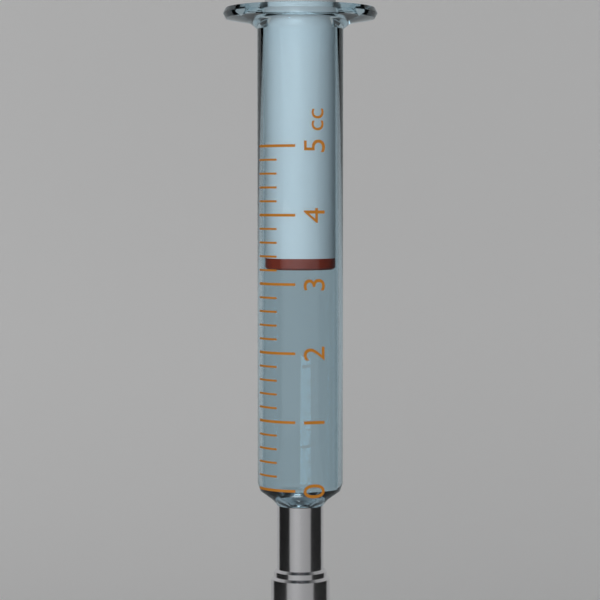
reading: 3.2 cc
